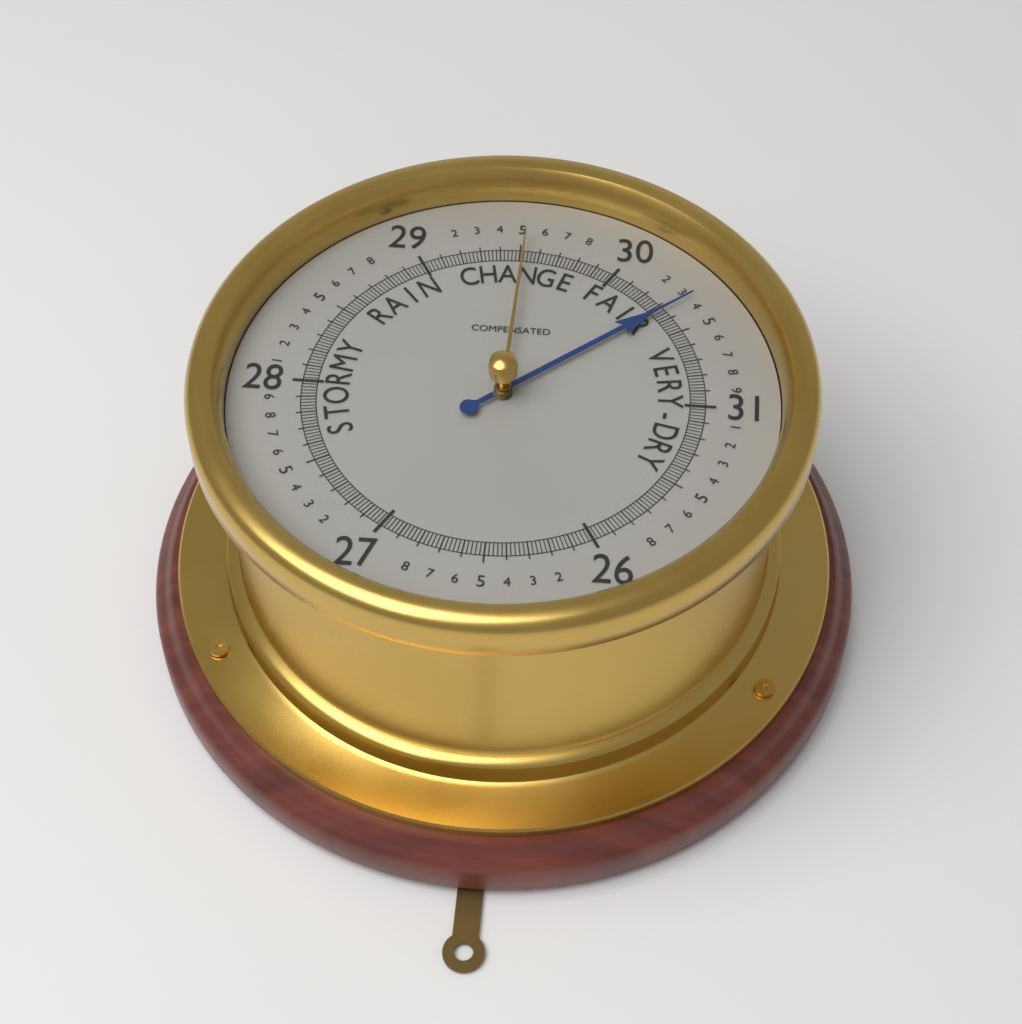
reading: 30.34 (no unit)
